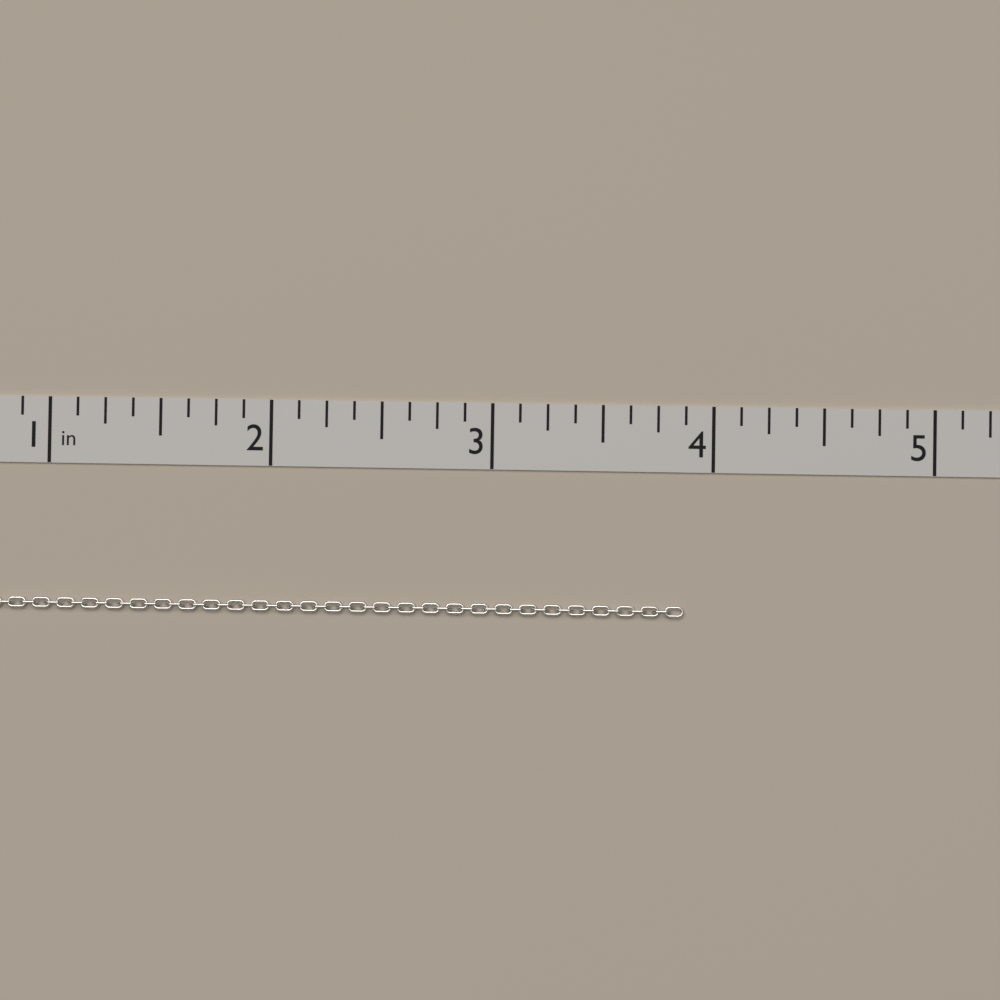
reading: 3.875 in
